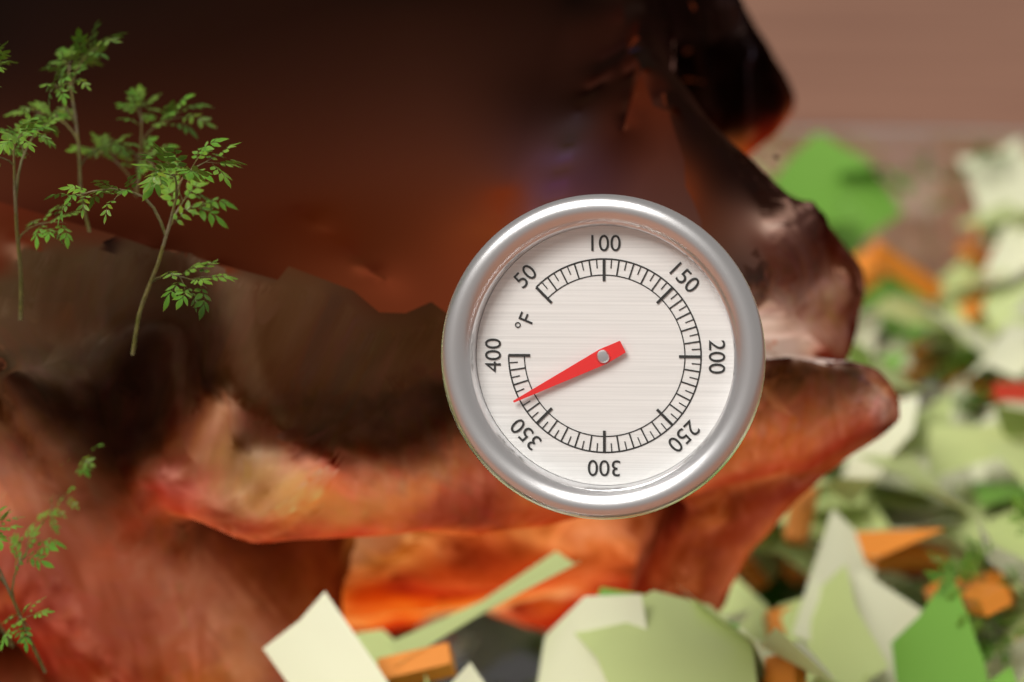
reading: 370 °F
